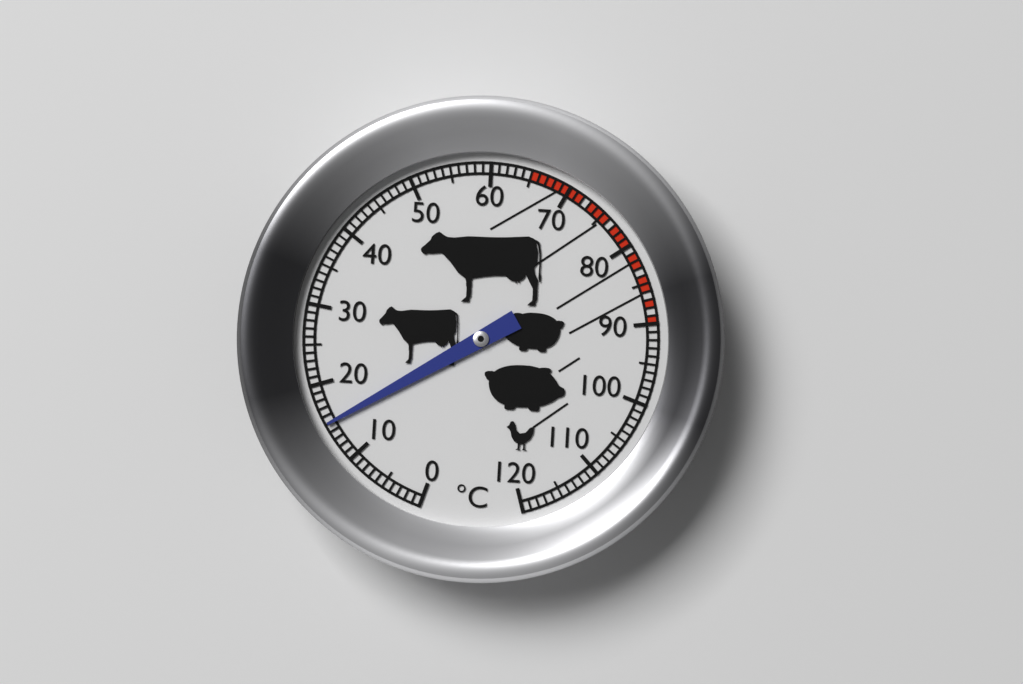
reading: 15 °C
